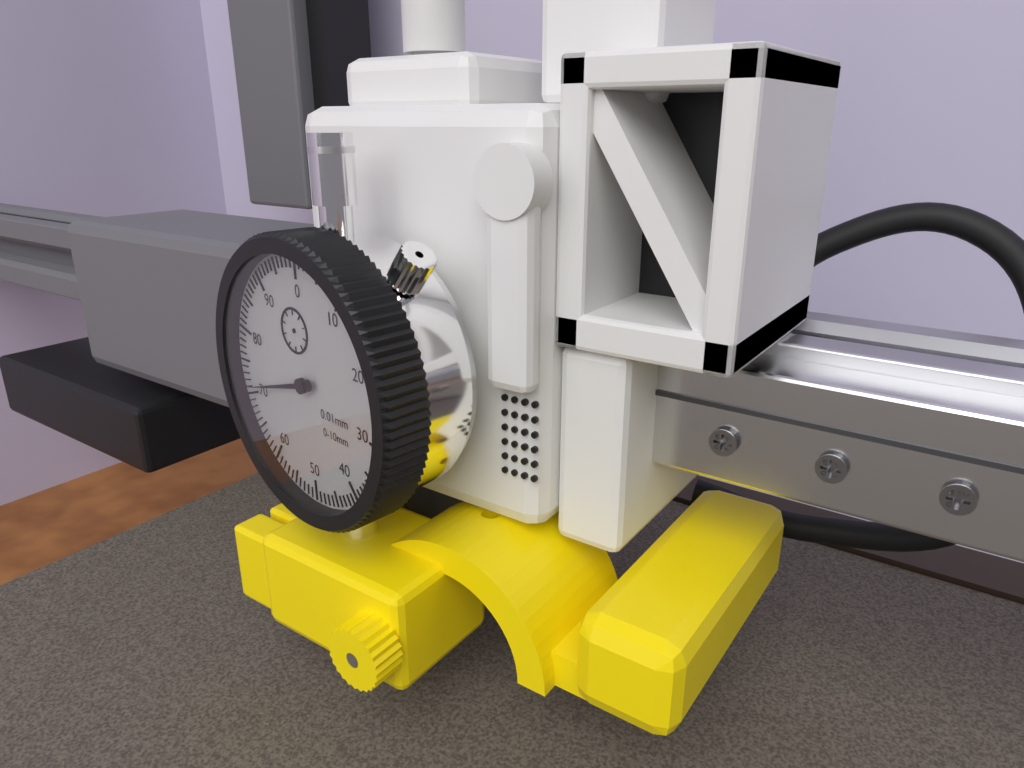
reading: 71 0.01mm
